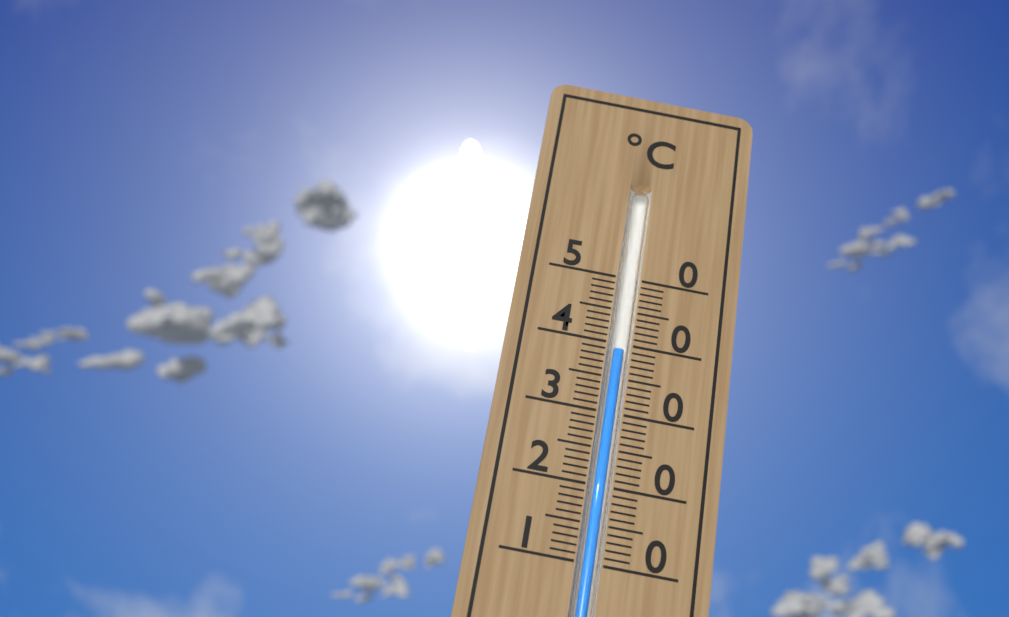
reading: 39 °C
